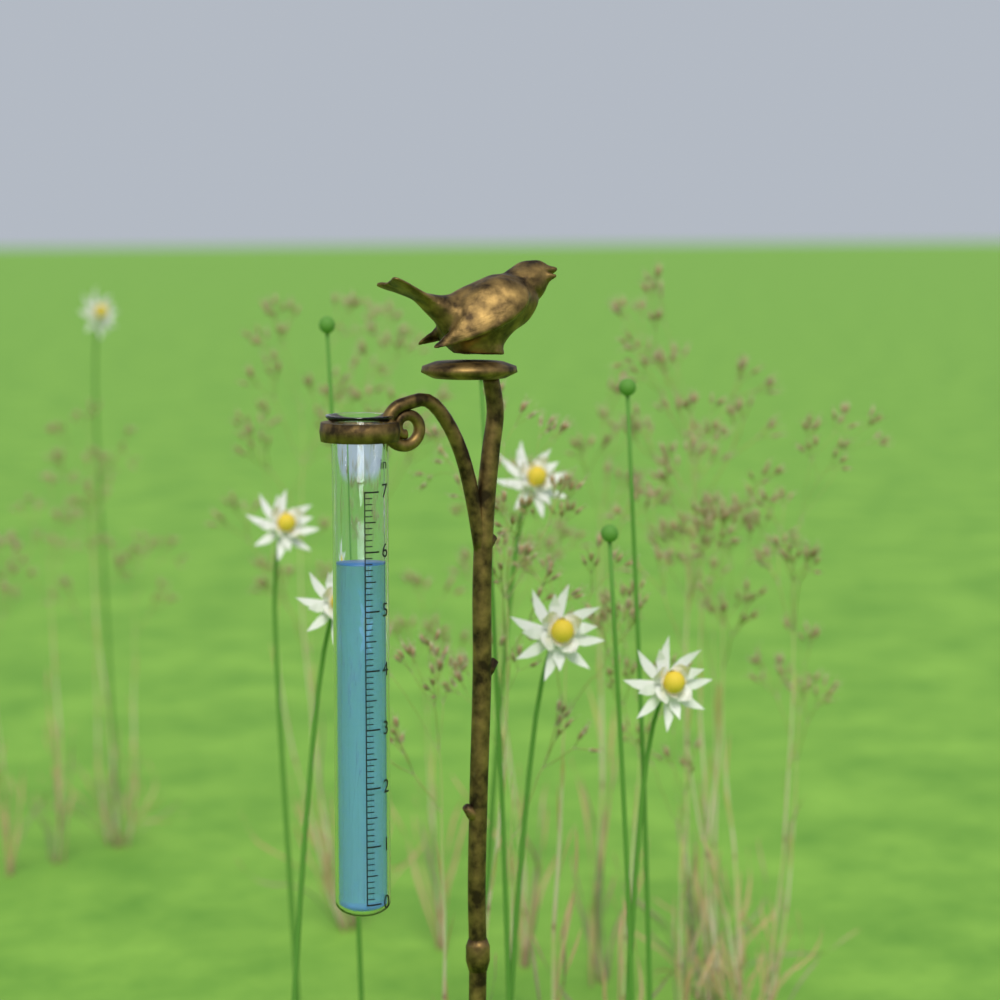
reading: 5.8 in
